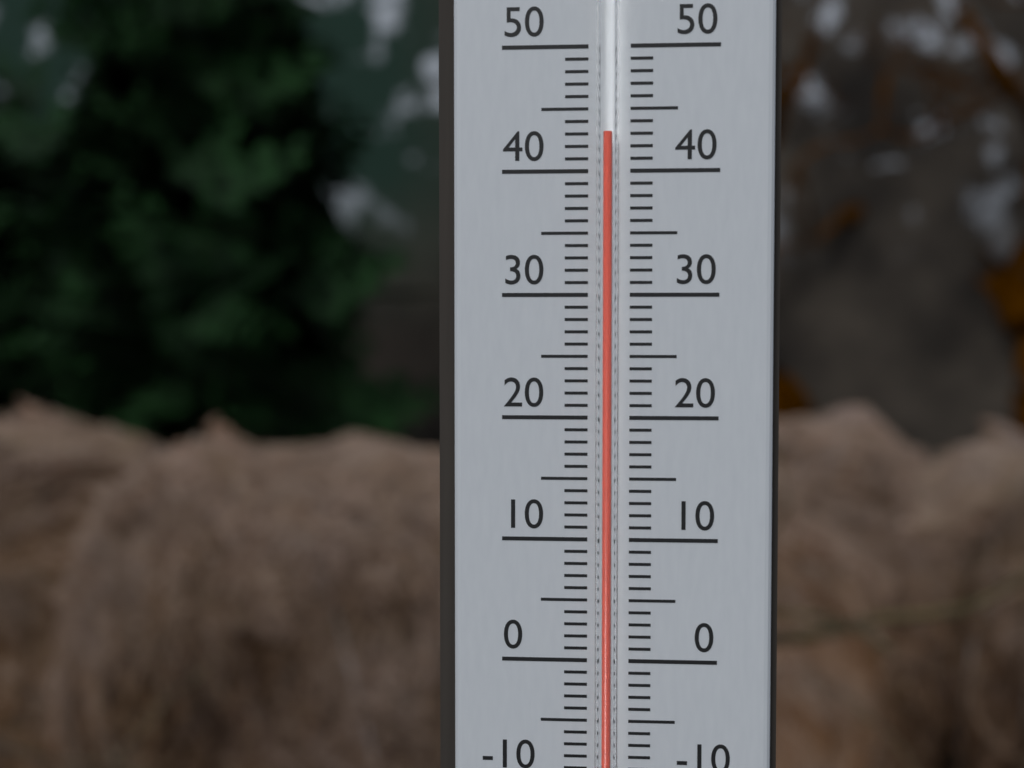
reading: 43 °C
